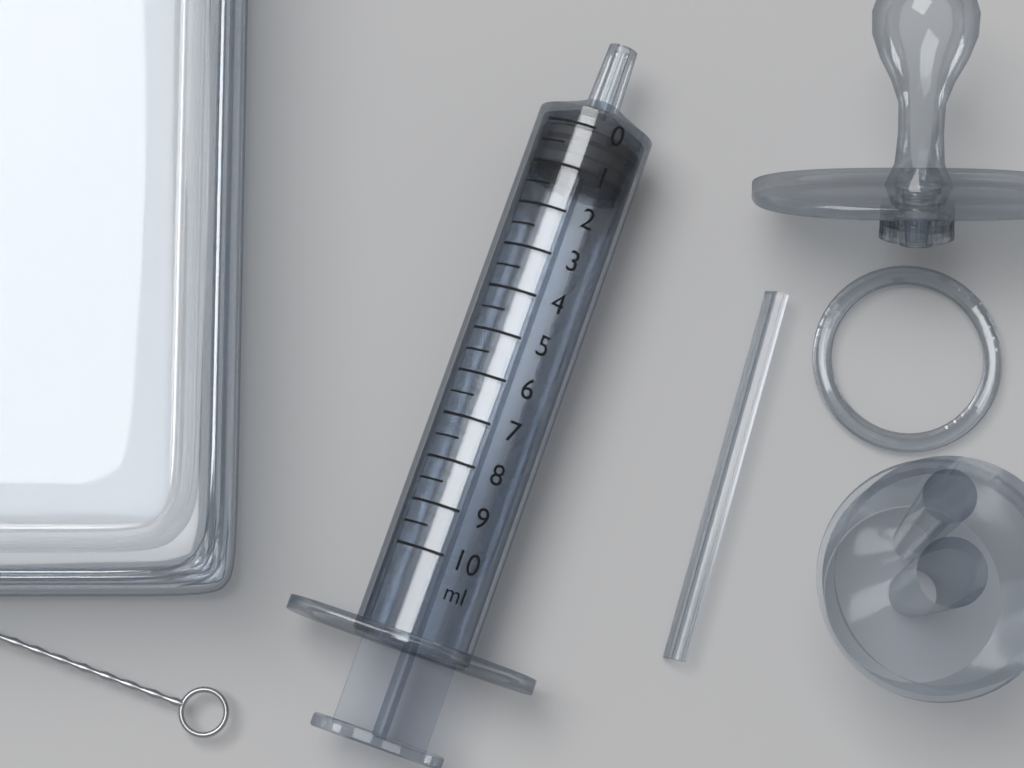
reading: 0.0 ml
